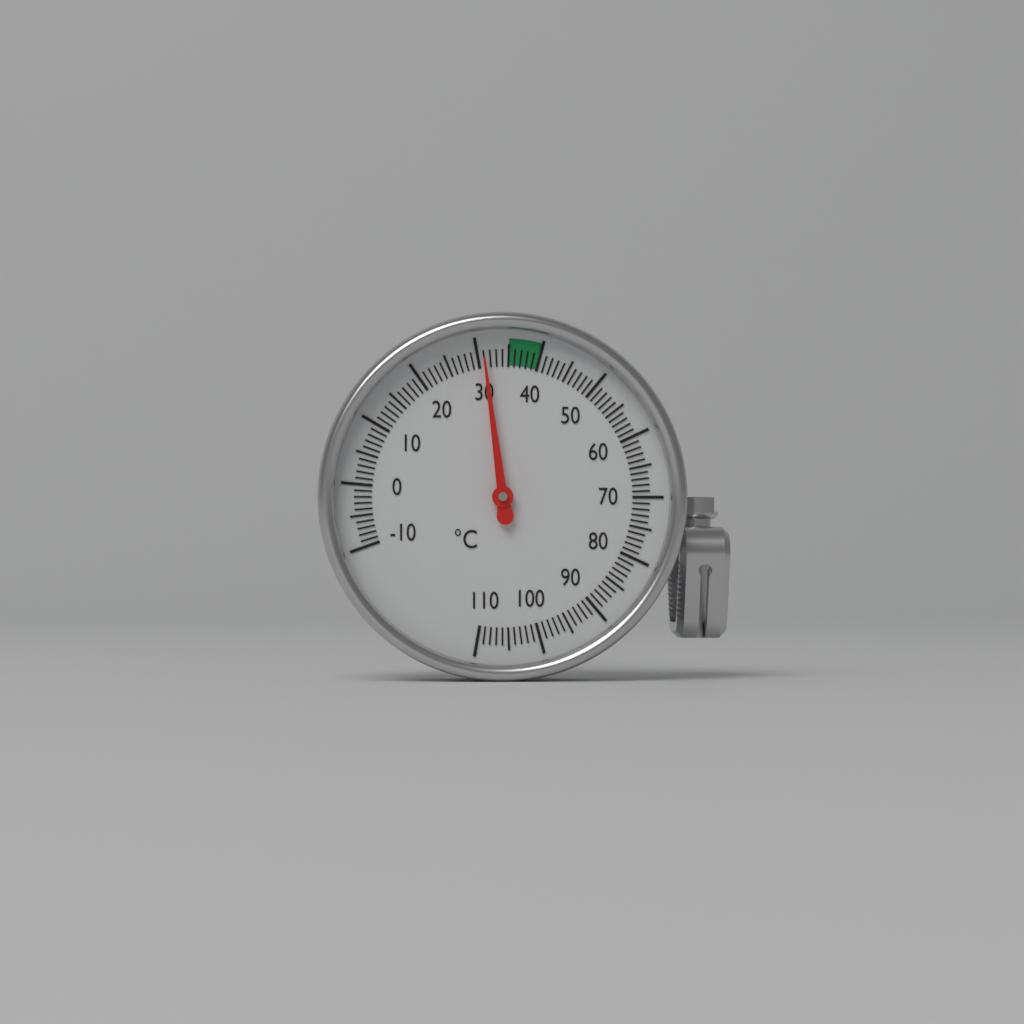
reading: 31 °C
